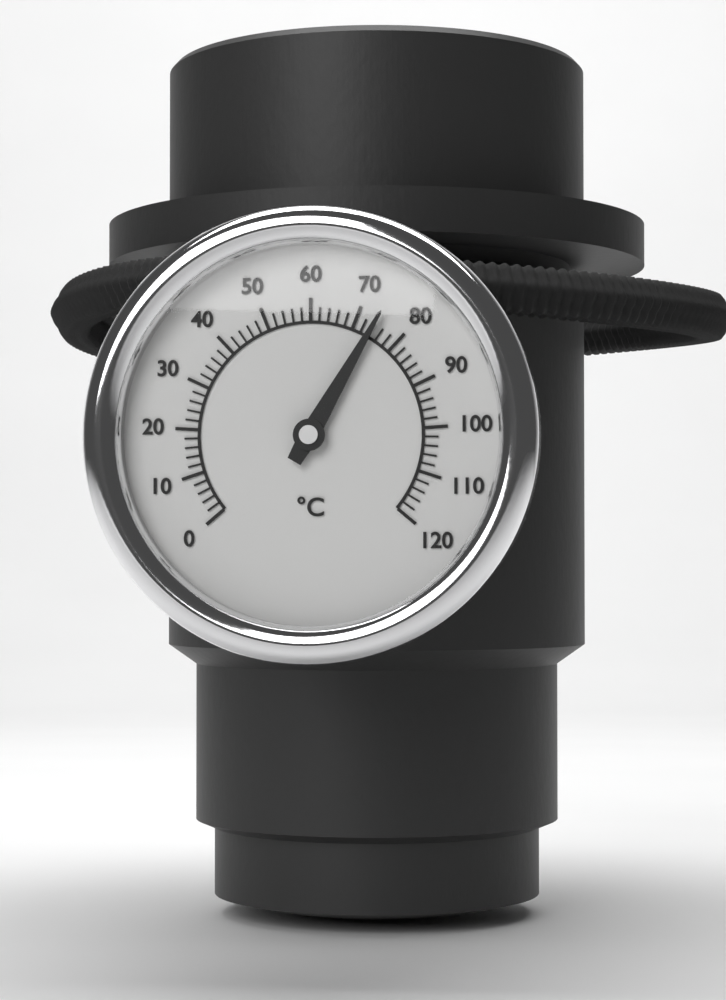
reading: 74 °C
